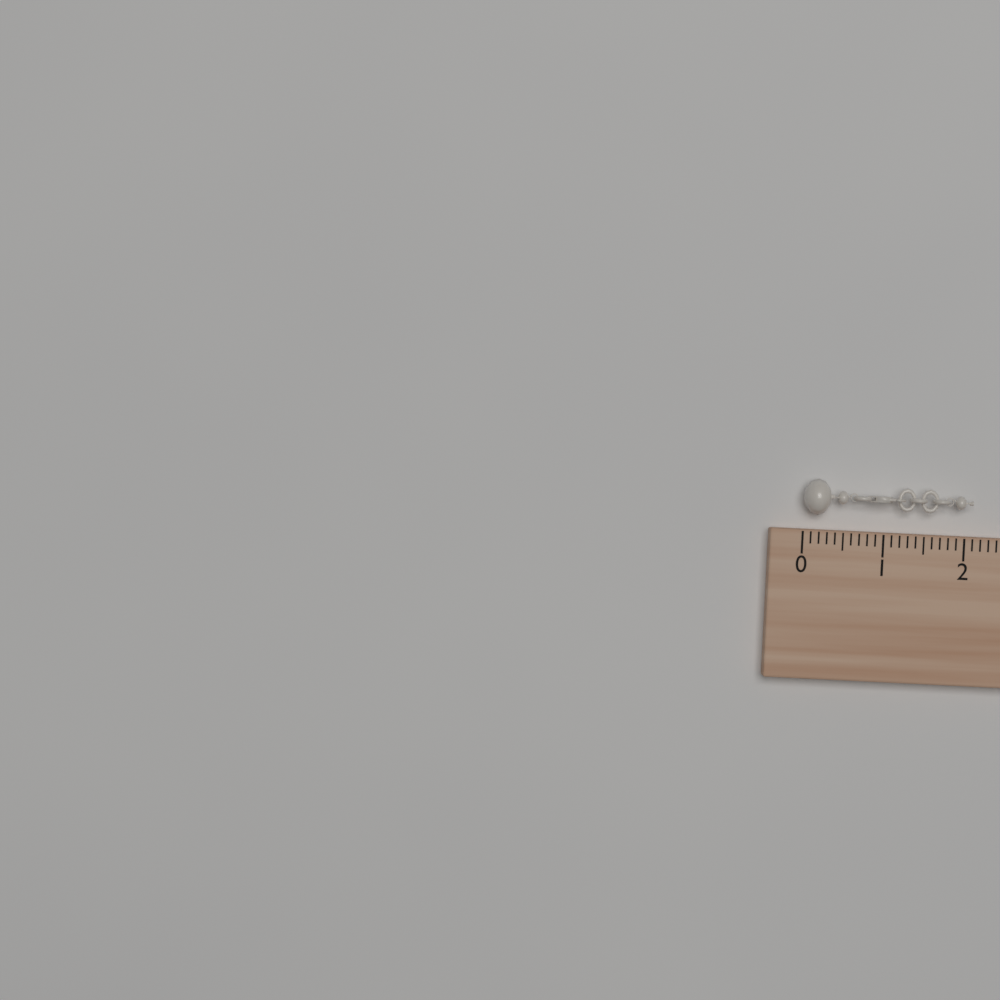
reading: 2.1 (no unit)
